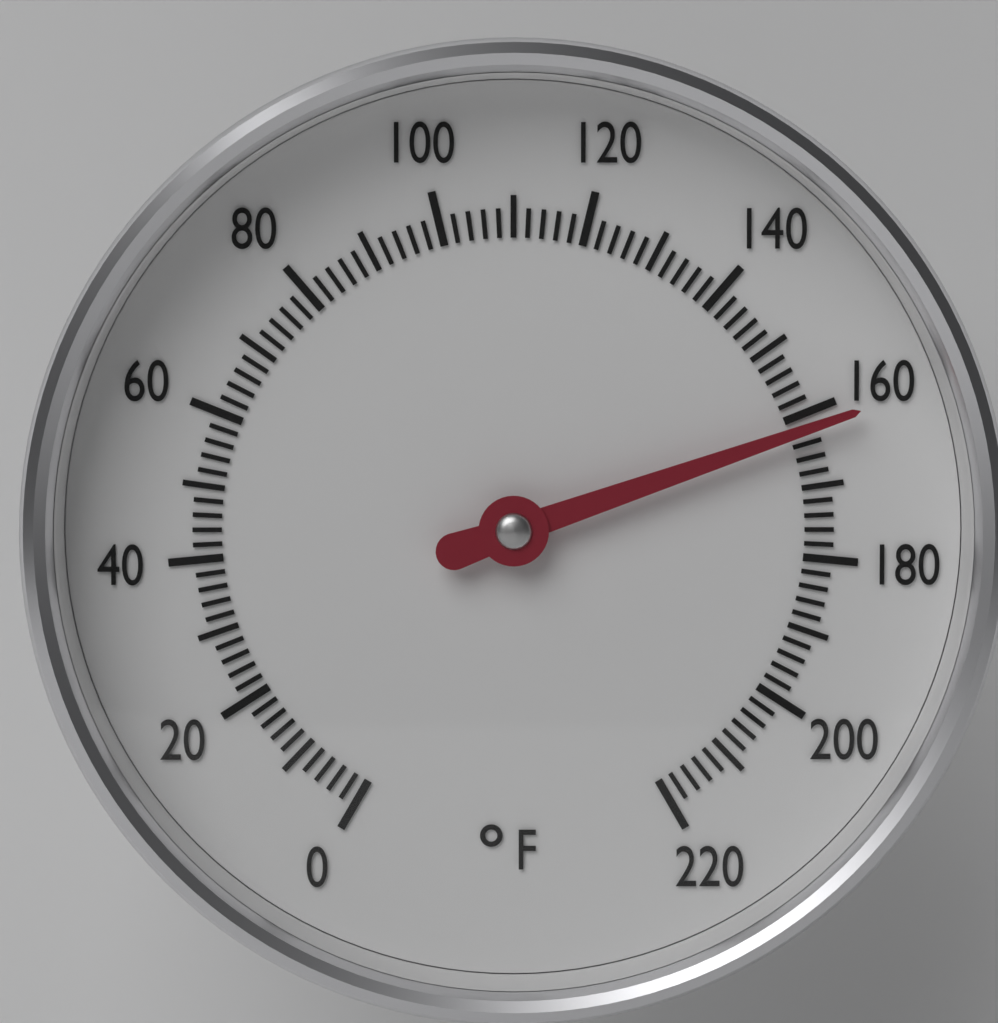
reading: 162 °F
